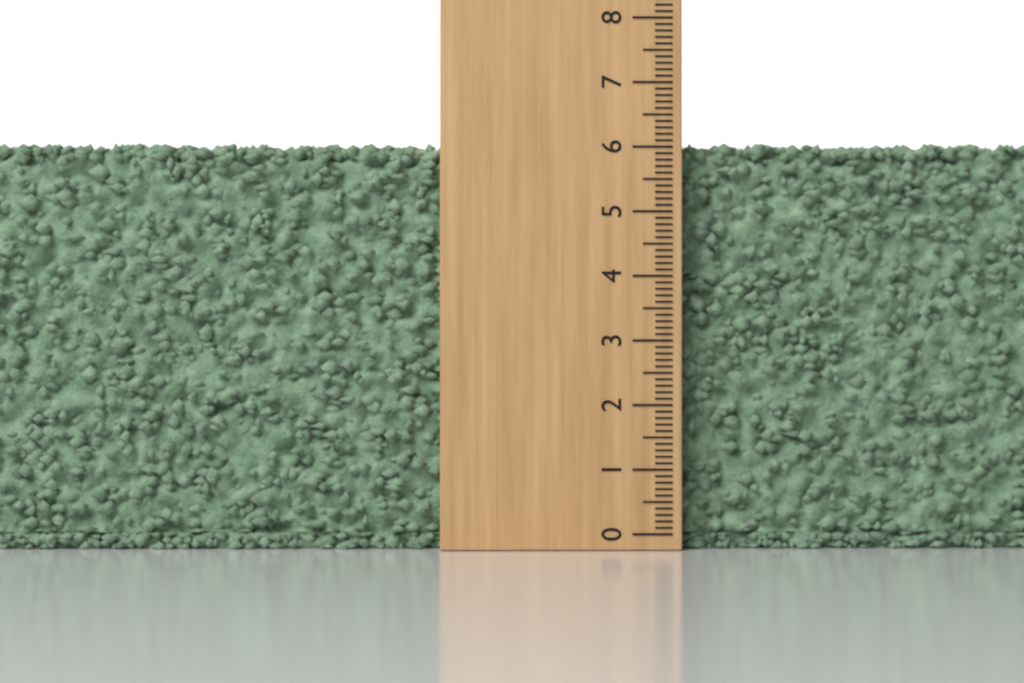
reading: 6.1 (no unit)
